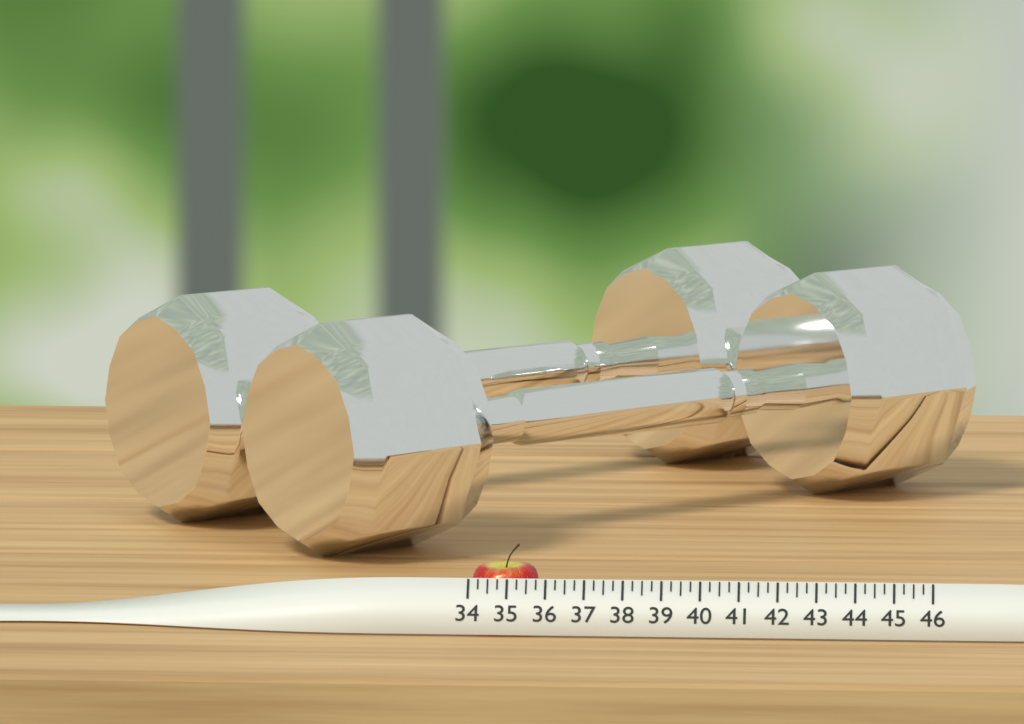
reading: 35.75 (no unit)
